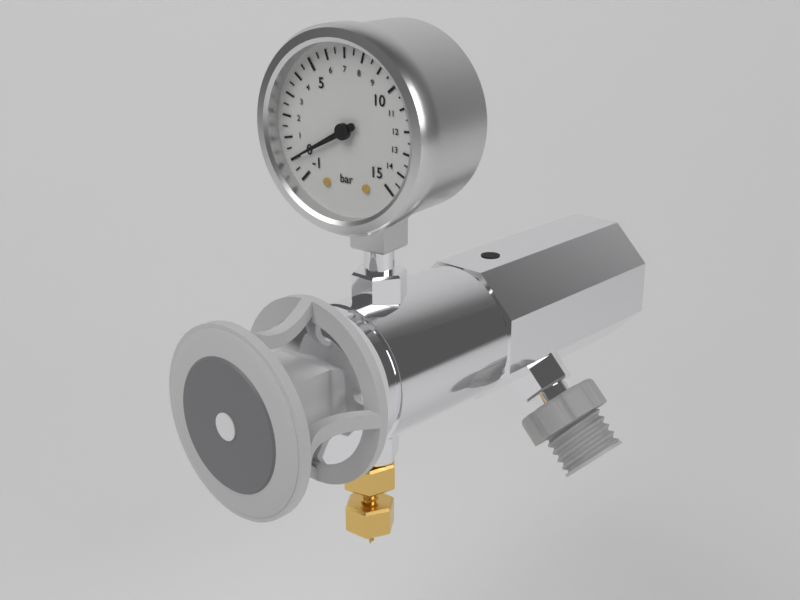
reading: 0.0 bar
